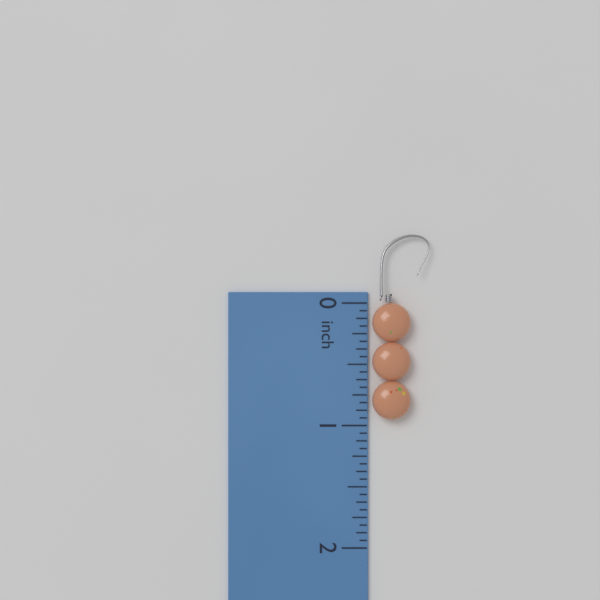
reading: 0.9500 inch
